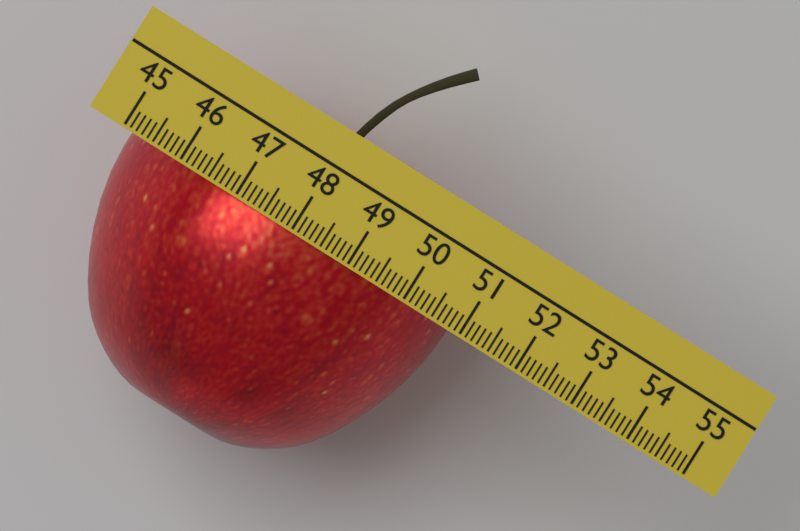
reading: 50.8 (no unit)
